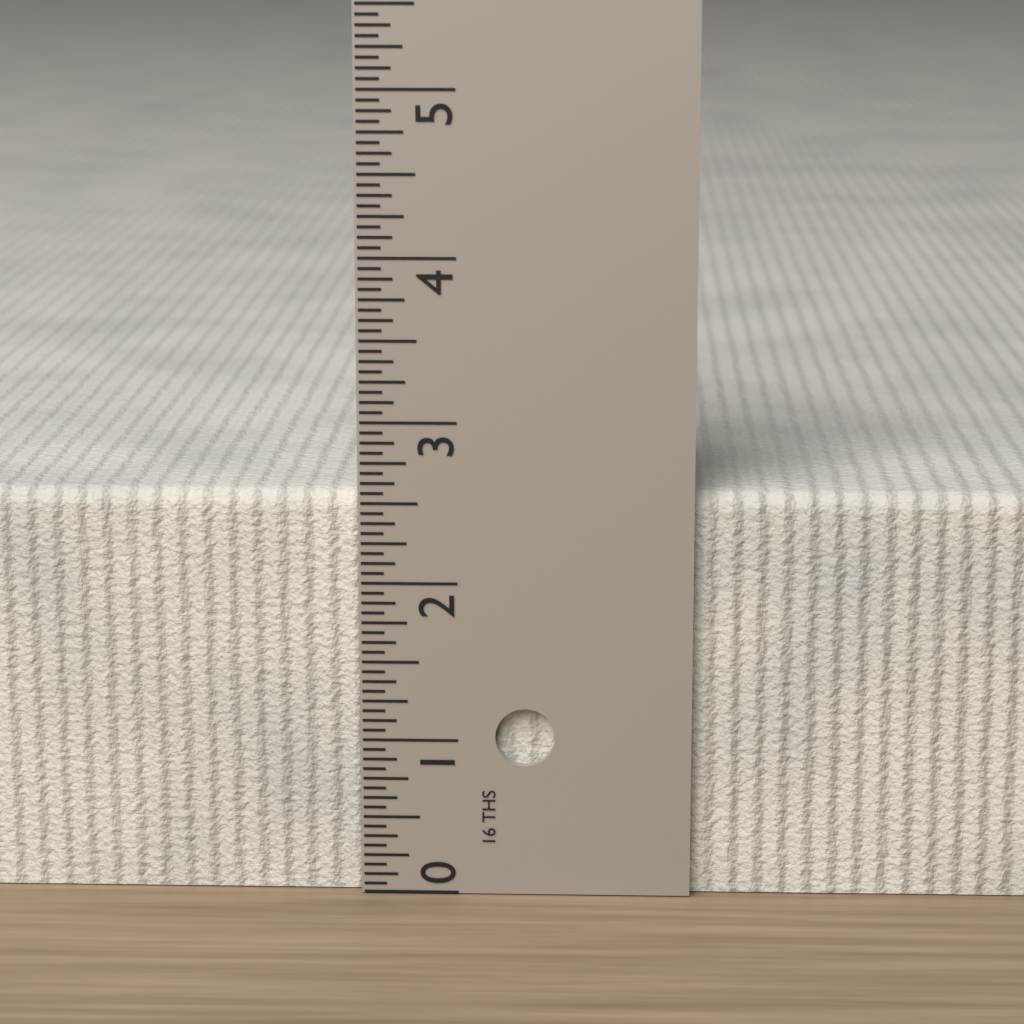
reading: 2.5625 in
